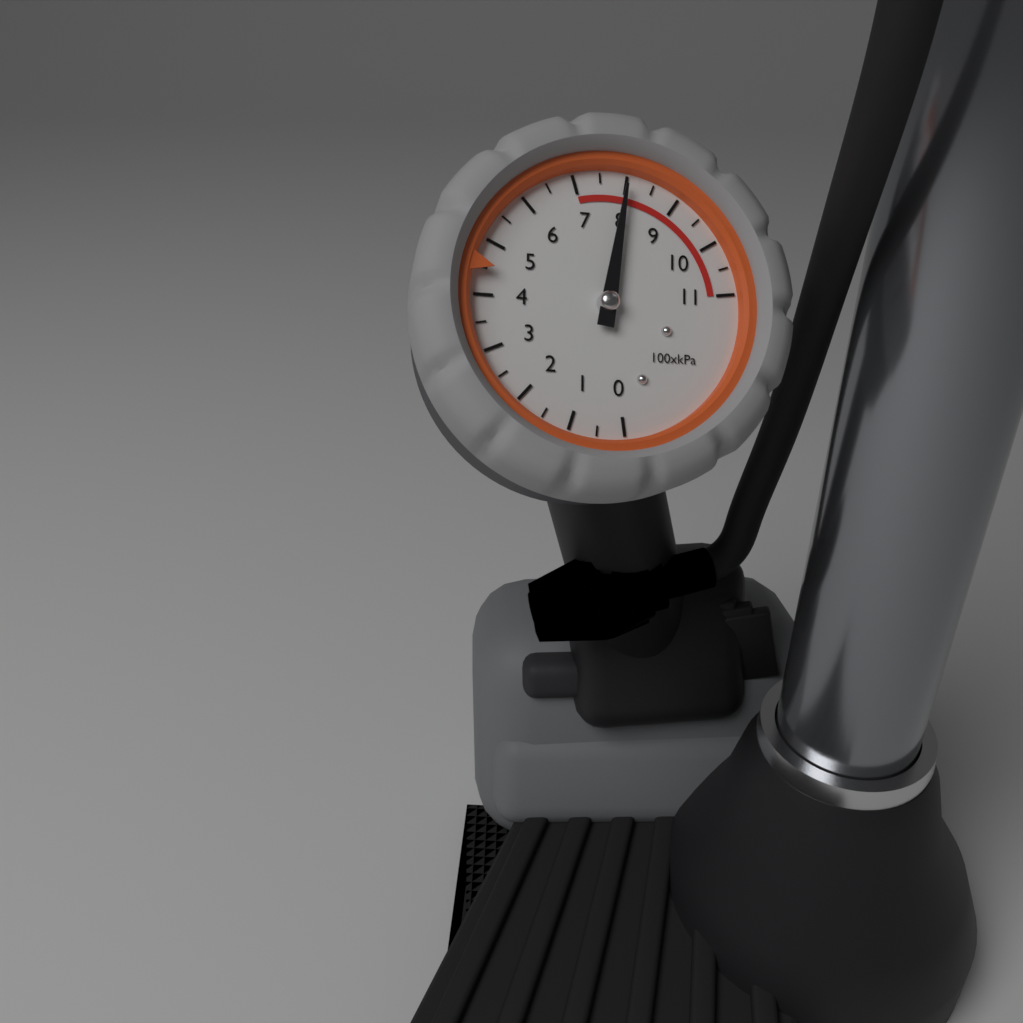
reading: 800 kPa
